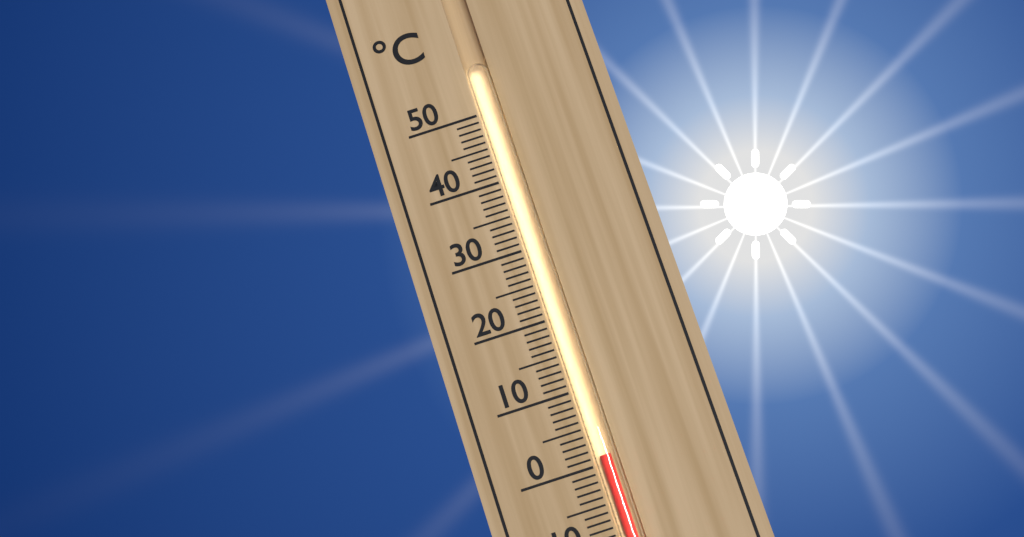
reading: 1 °C
